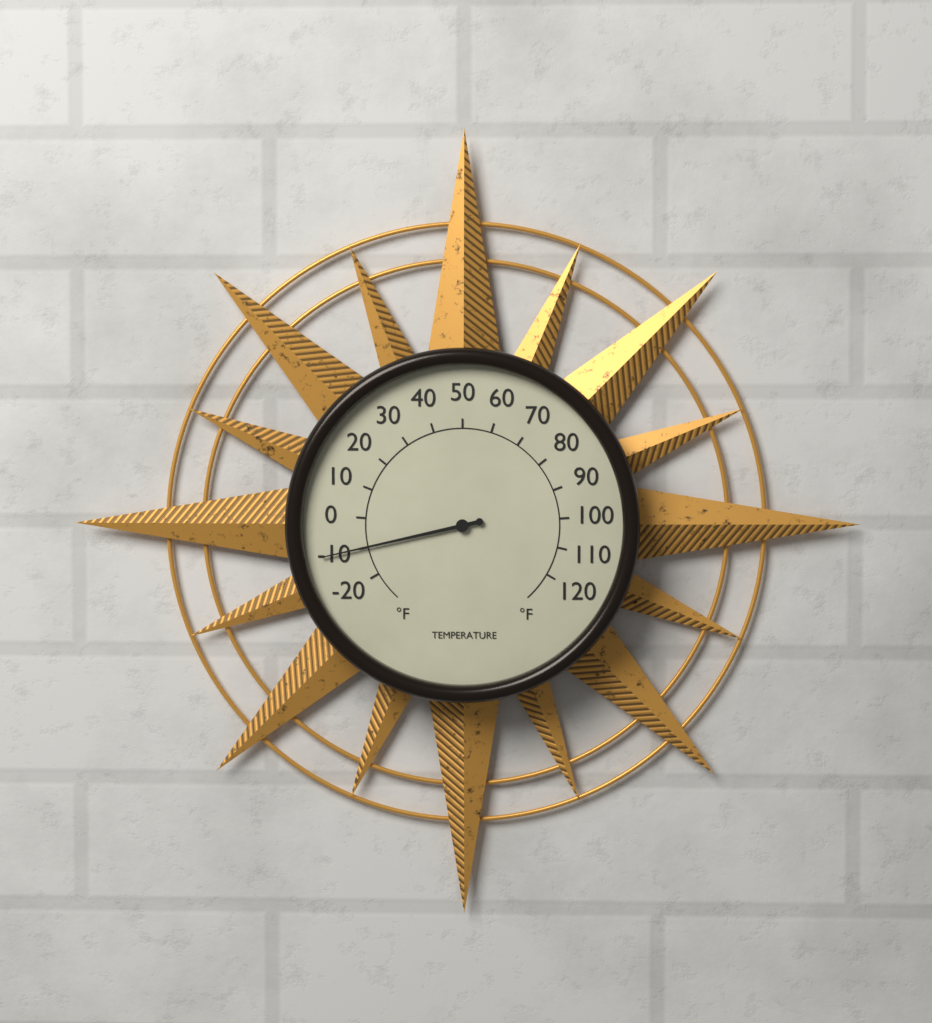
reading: -10 °F
